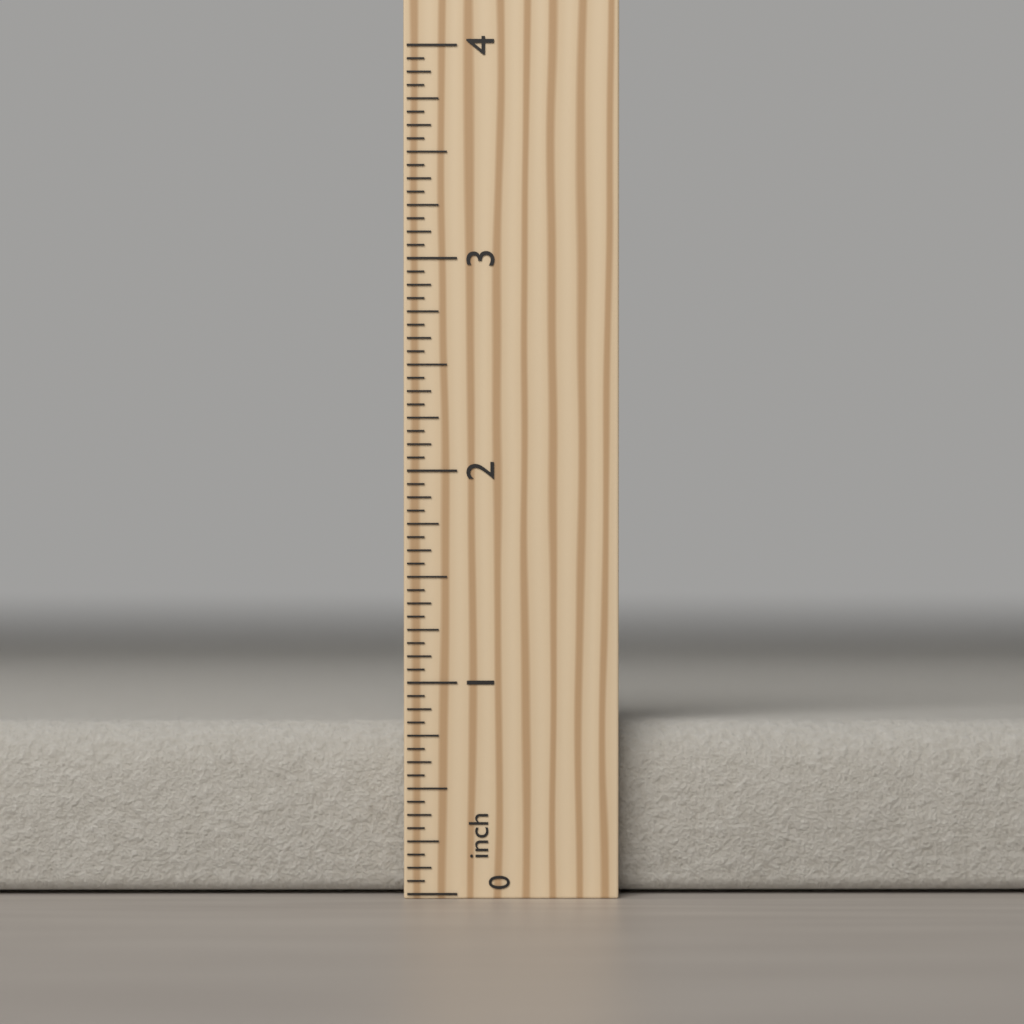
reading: 0.8125 inch
